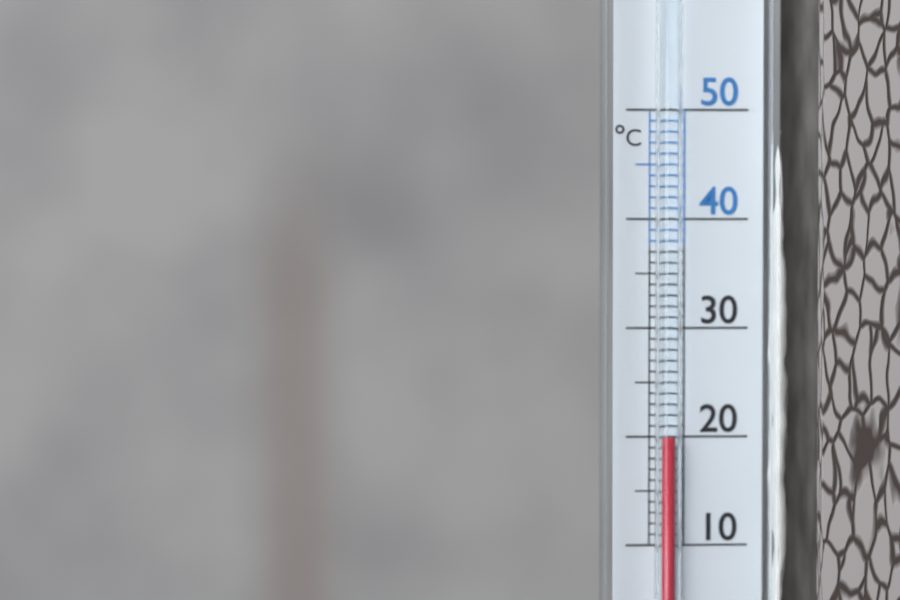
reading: 20 °C
